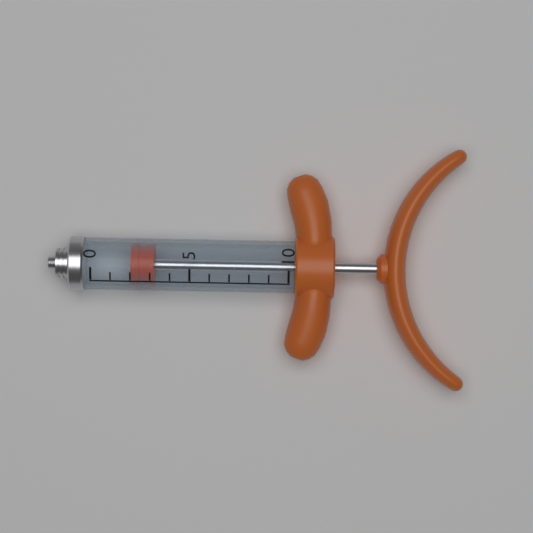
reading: 2 (no unit)
